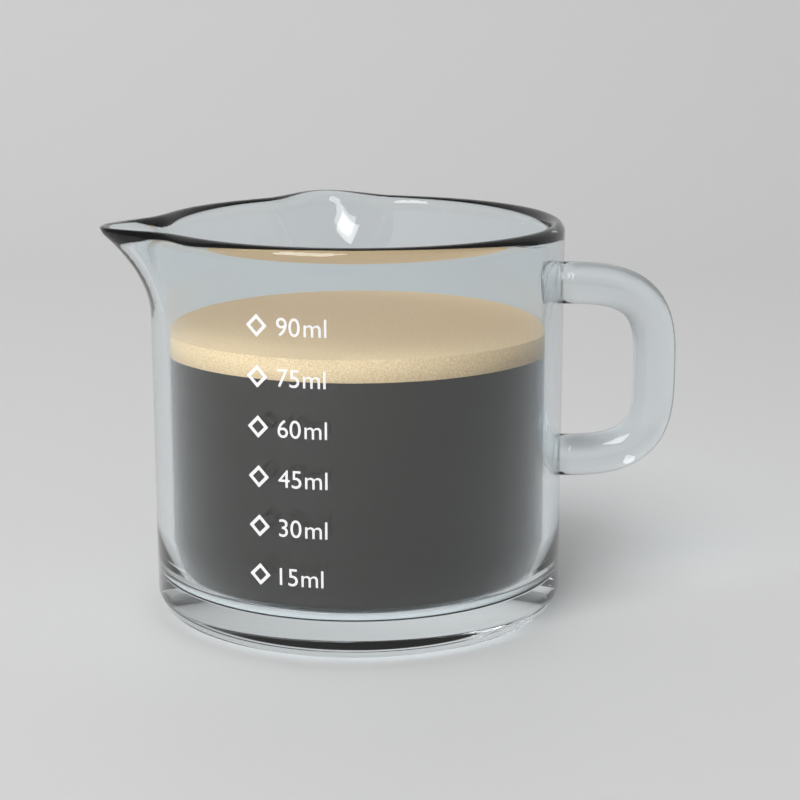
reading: 80 ml
